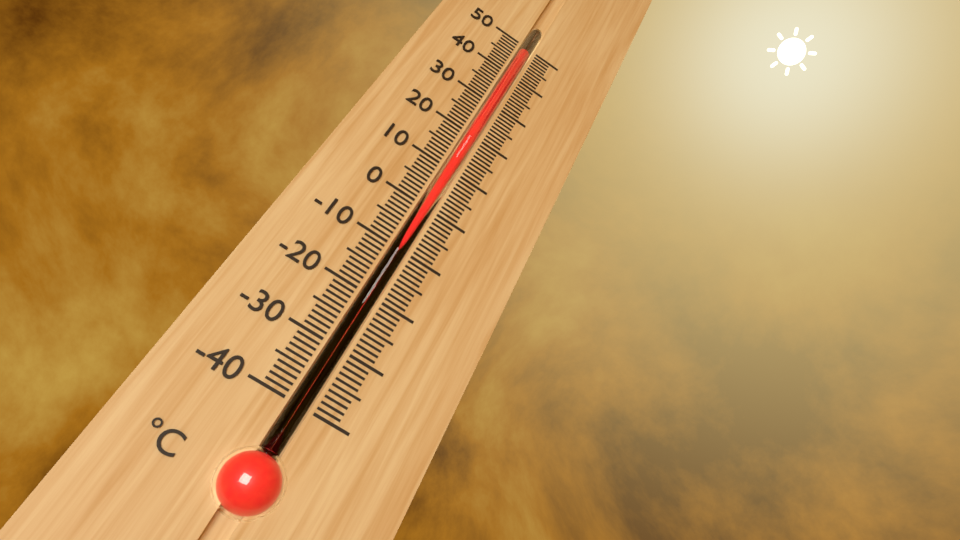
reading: 48 °C
